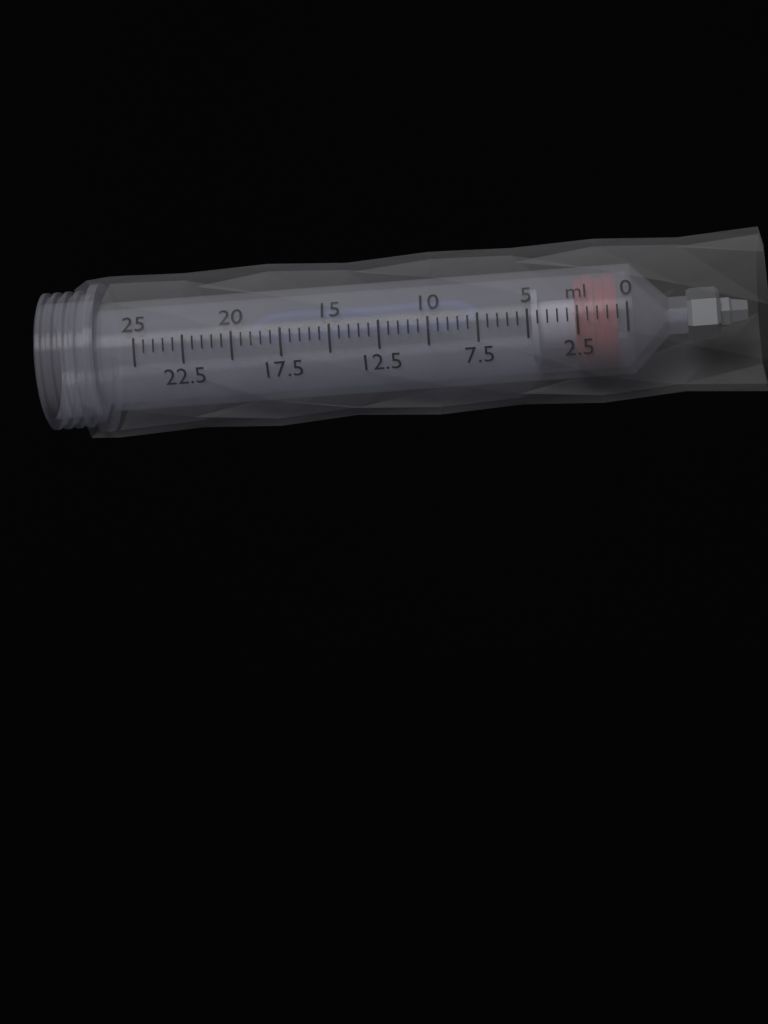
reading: 0.5 ml
